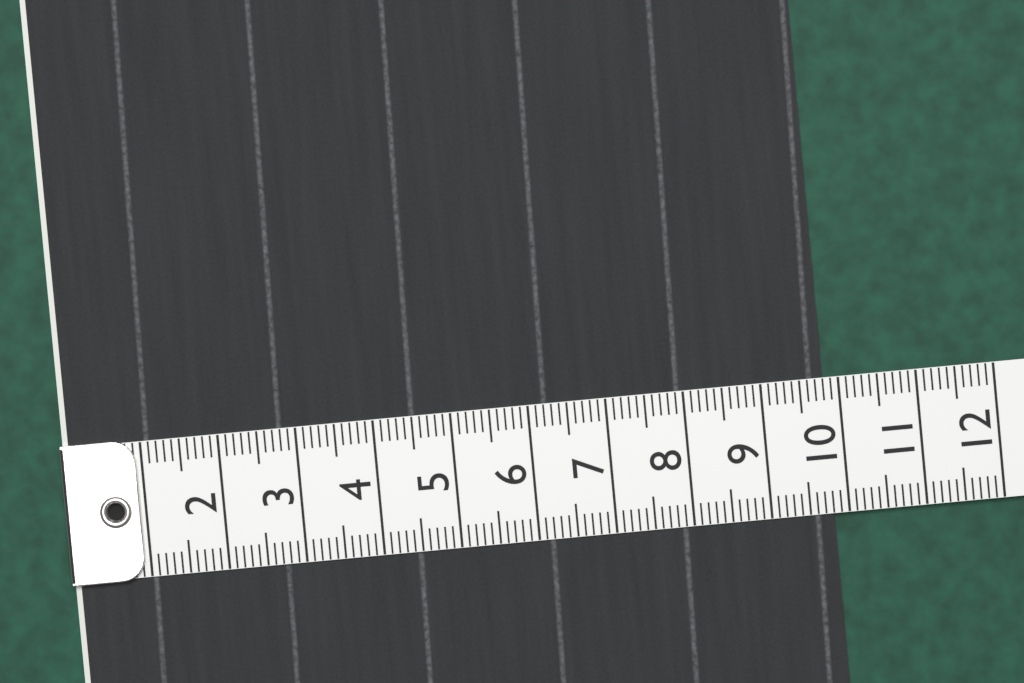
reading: 9.8 (no unit)
